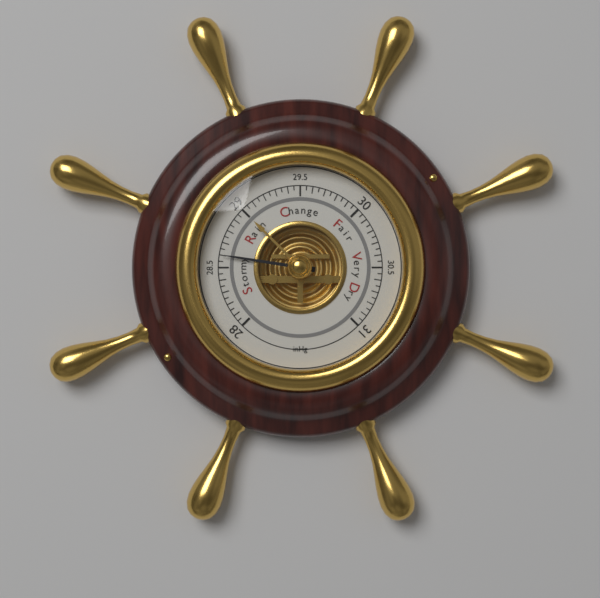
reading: 28.60 inHg
